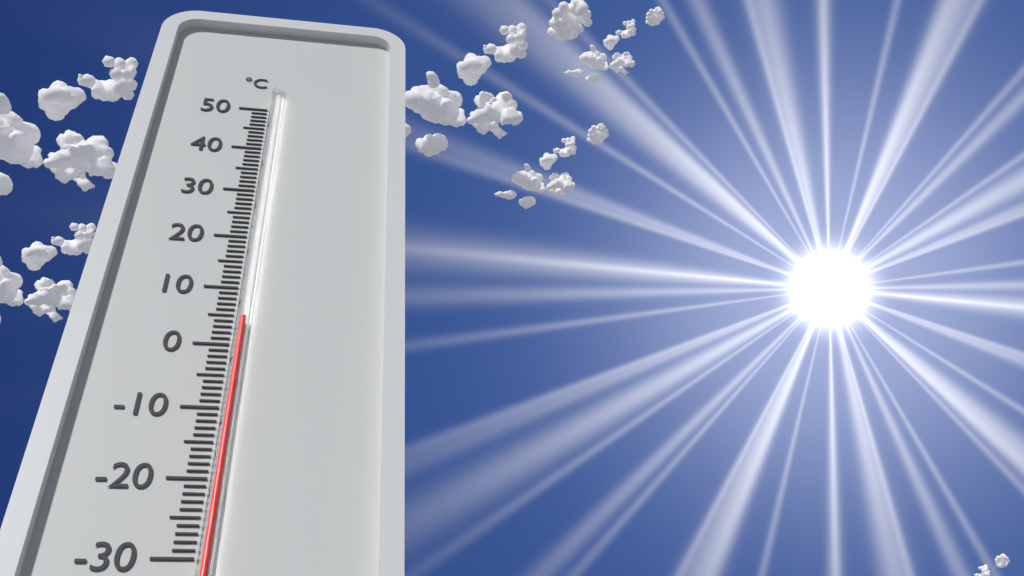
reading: 4 °C
